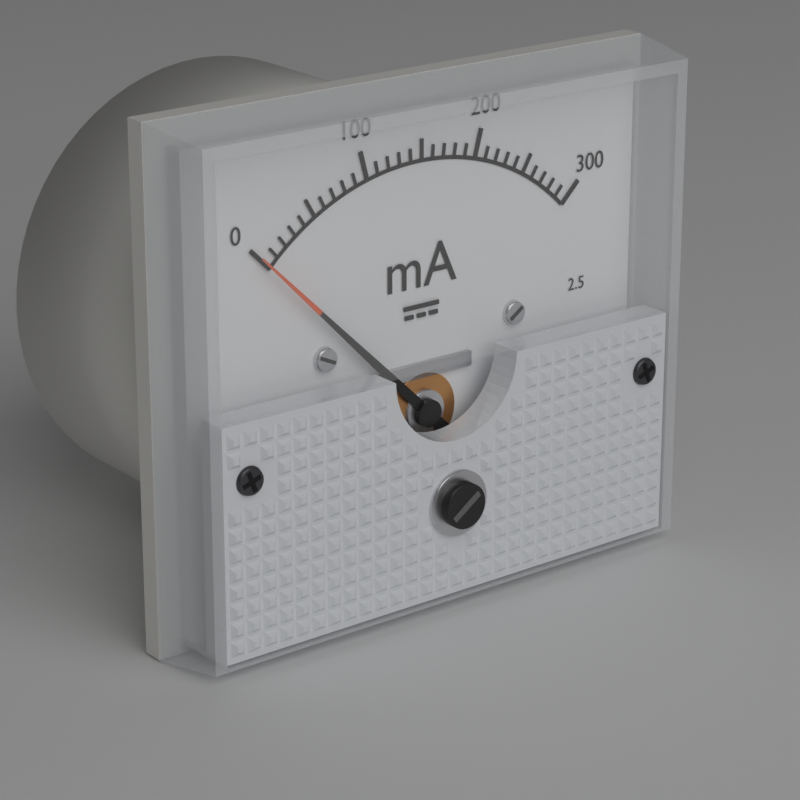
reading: 0 mA
